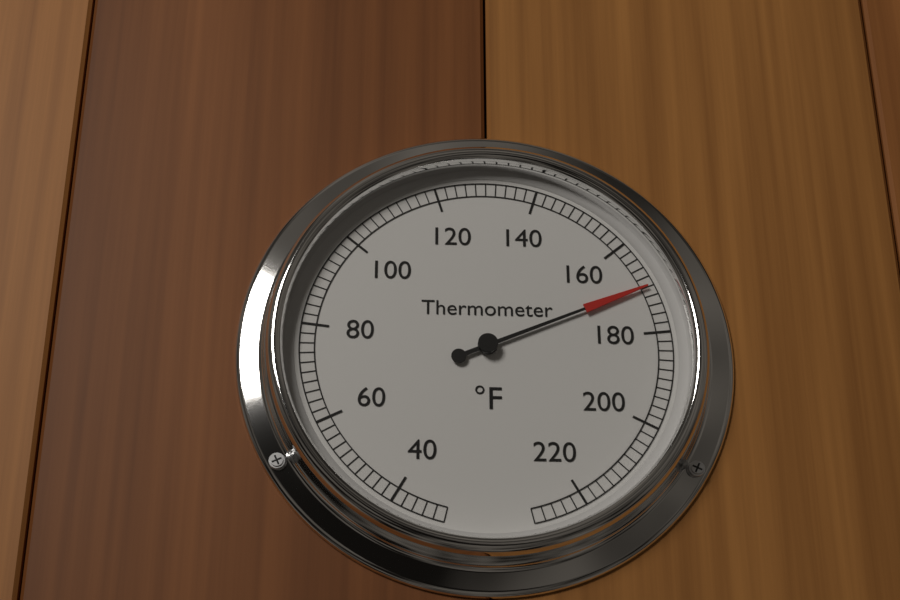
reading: 170 °F
